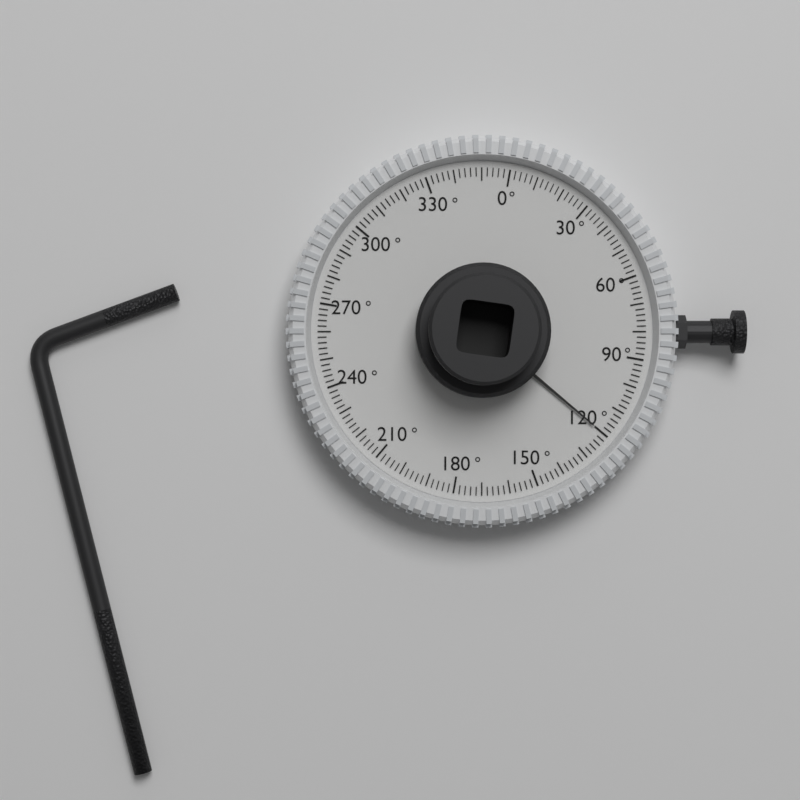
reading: 120 °
